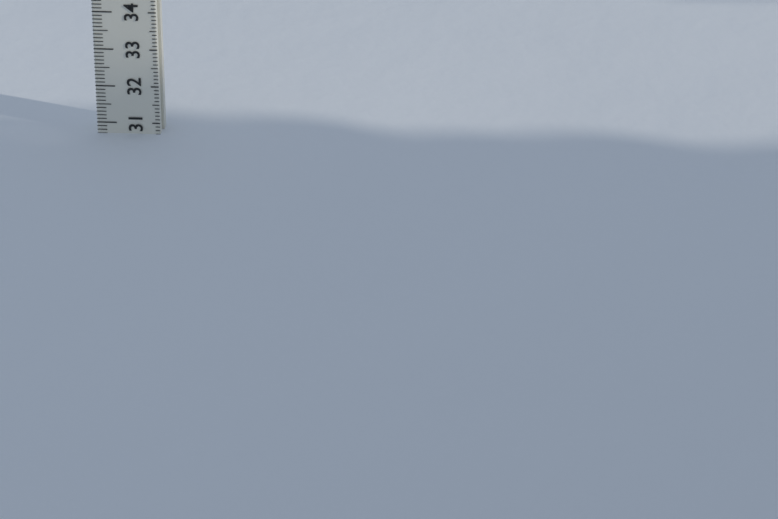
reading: 30.7 (no unit)
